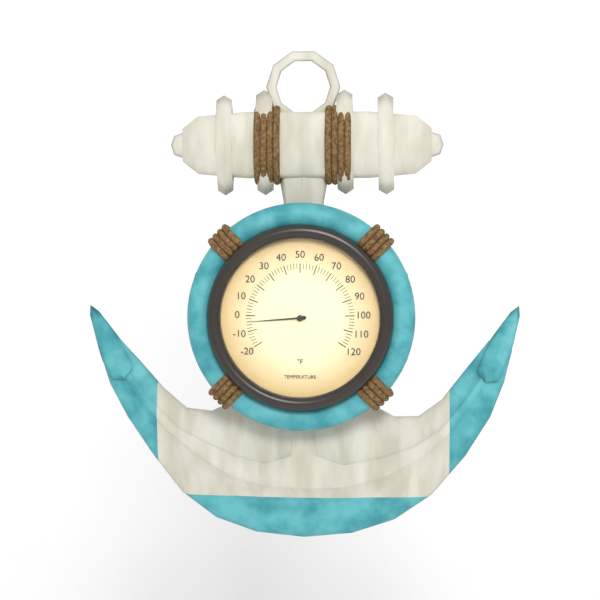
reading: -4 °F
